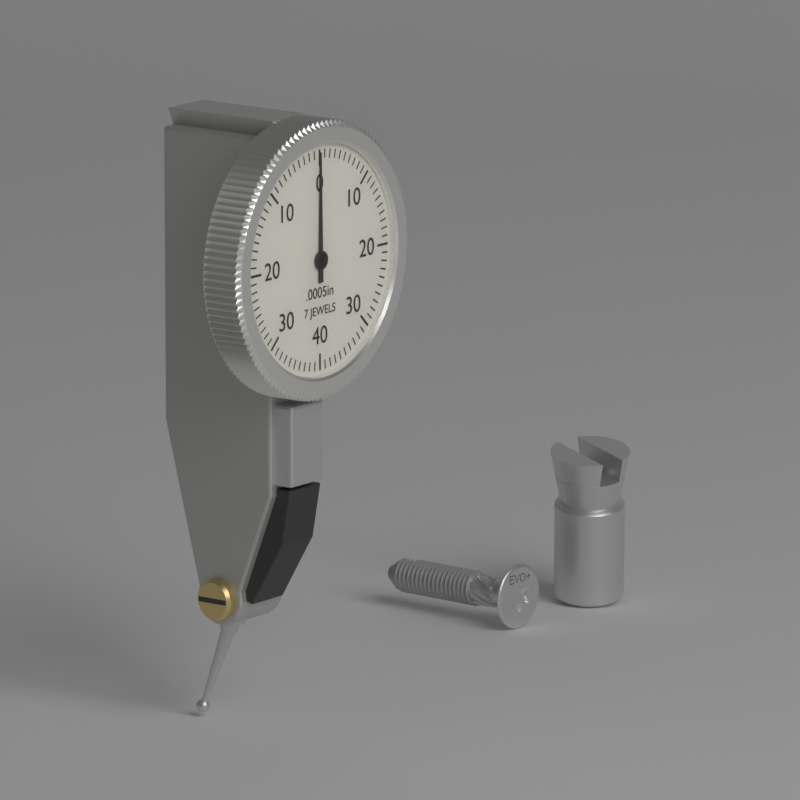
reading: 0 in
